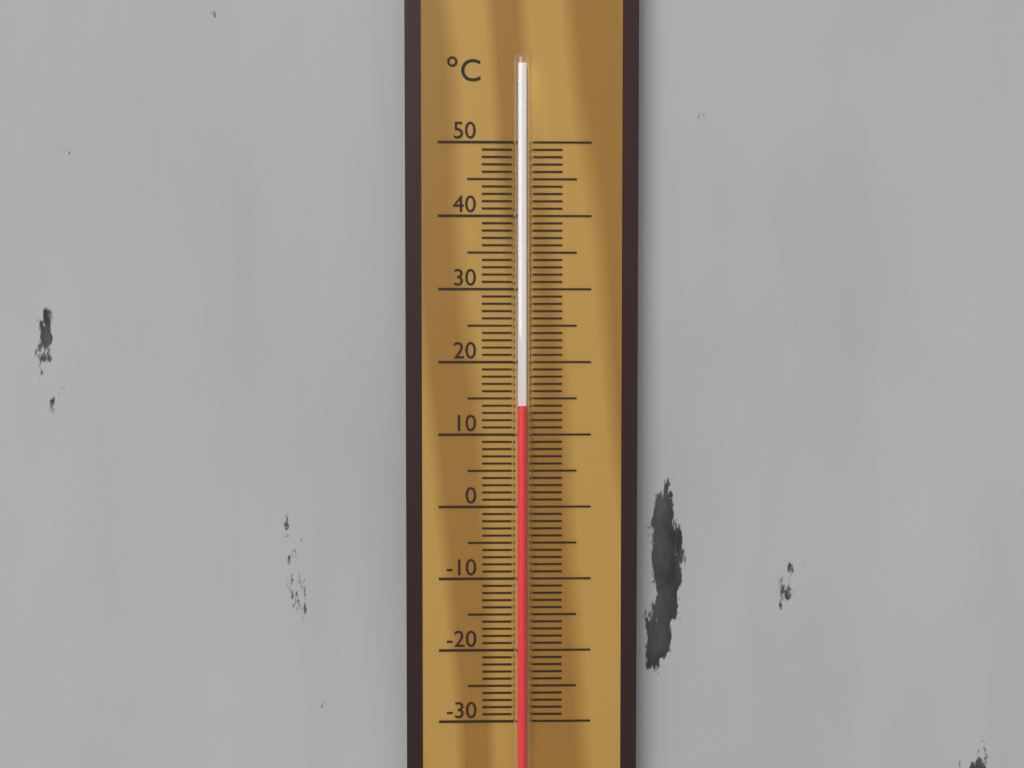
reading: 14 °C
